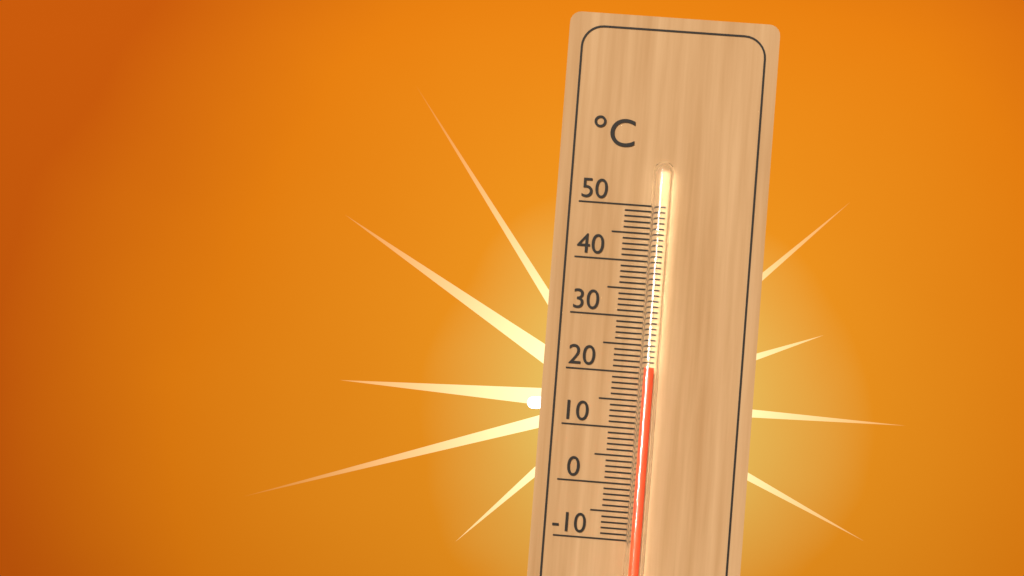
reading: 21 °C
